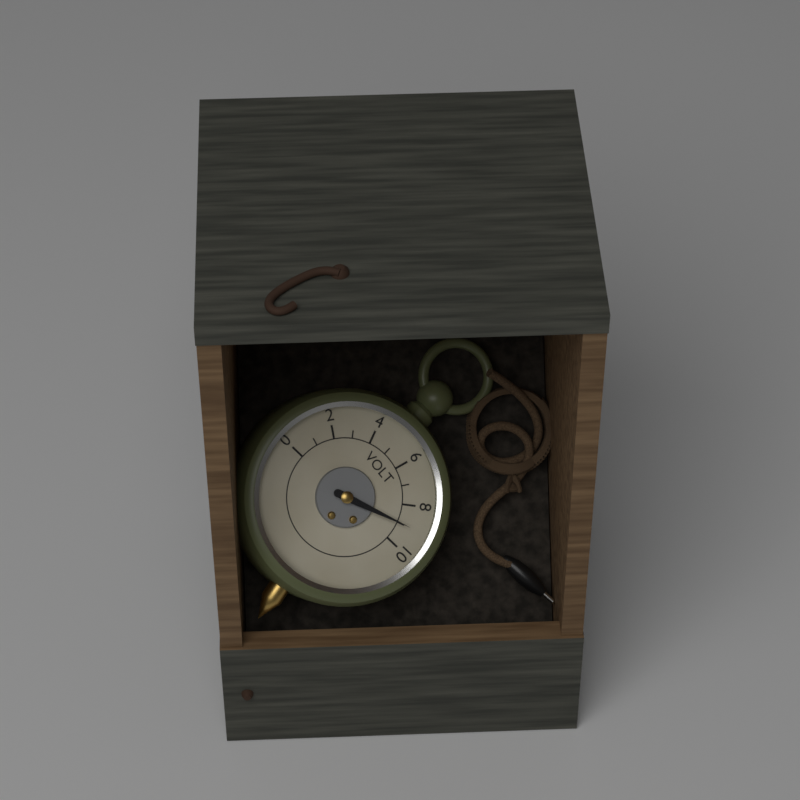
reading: 9 V
